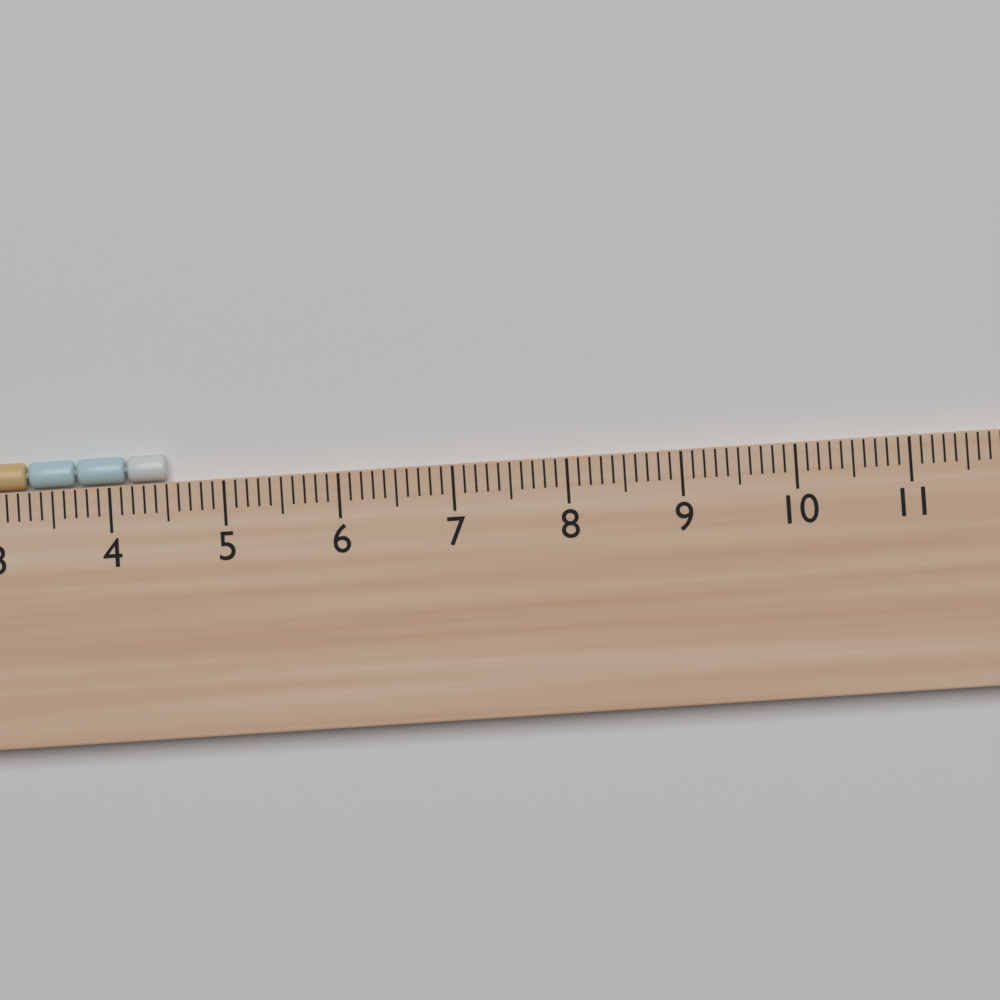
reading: 4.5 cm
